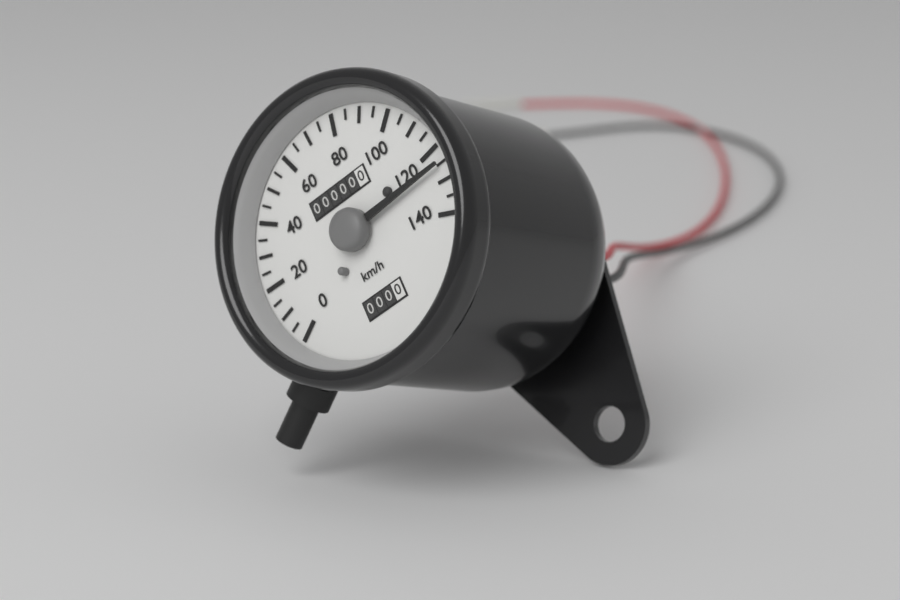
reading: 125 km/h
